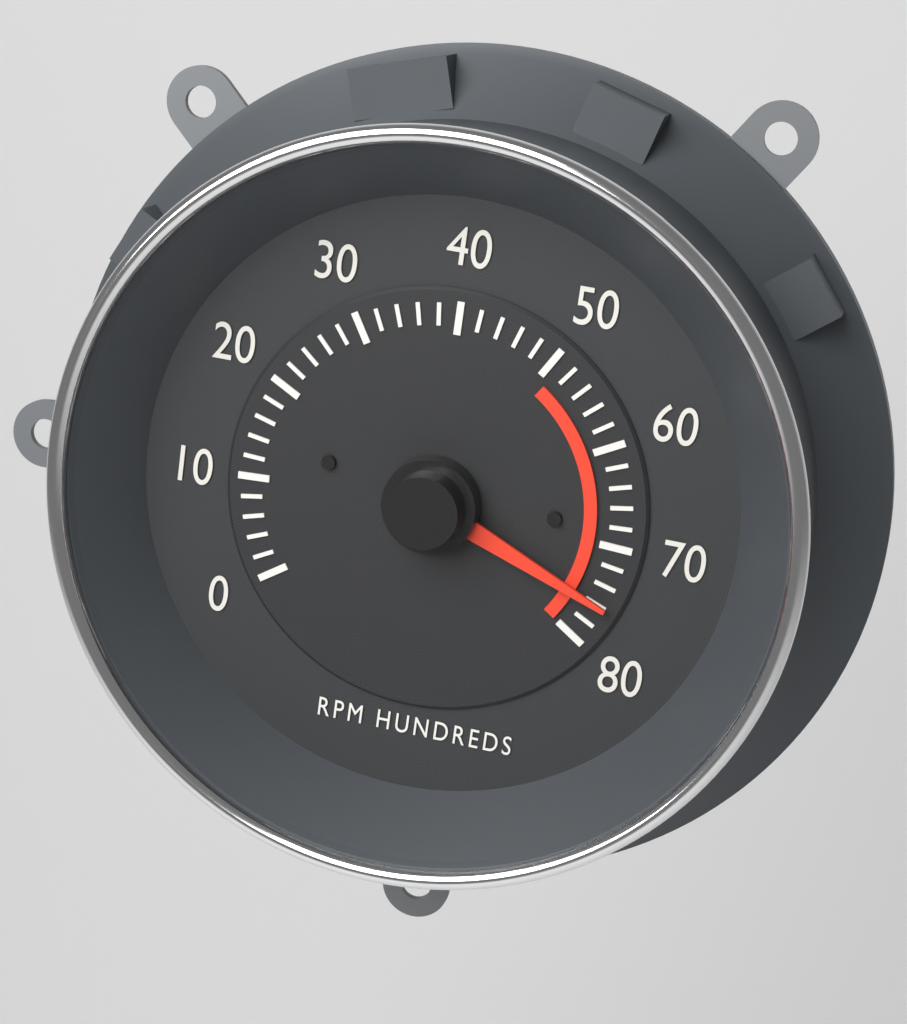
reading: 7600 RPM
